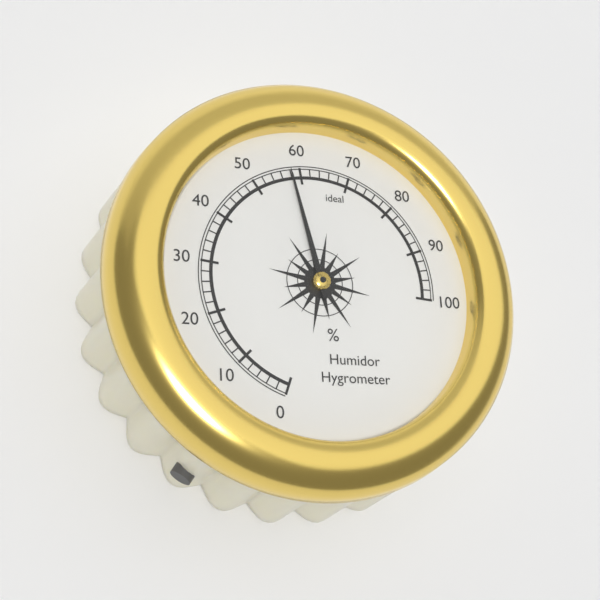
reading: 58 %
